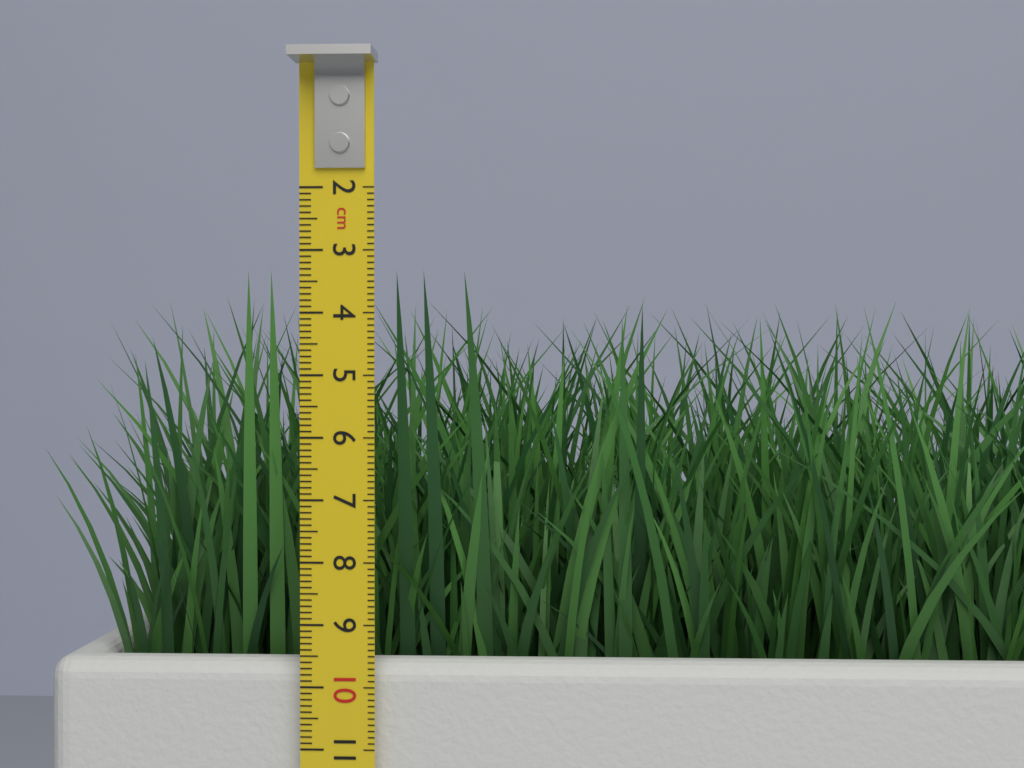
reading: 3.3 cm
